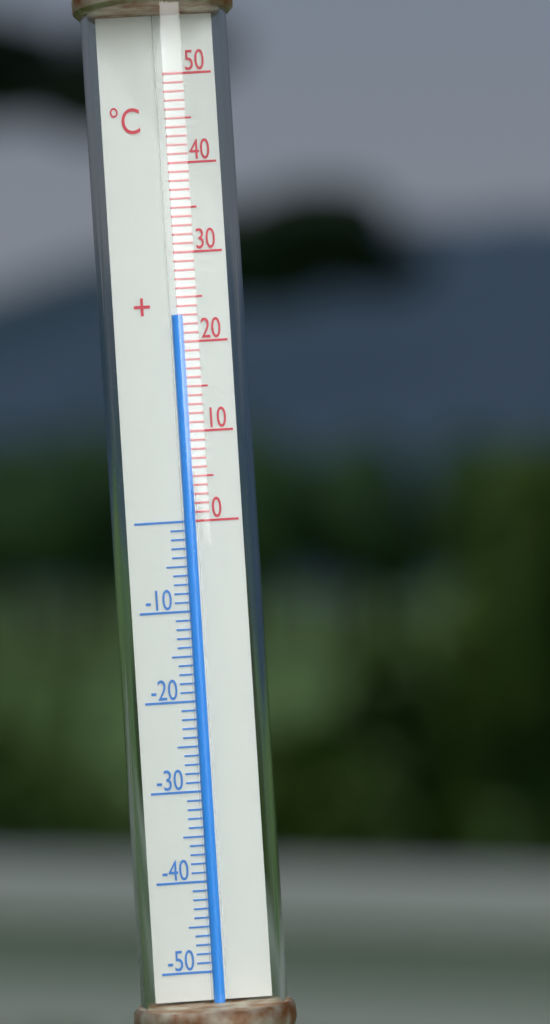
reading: 23 °C
